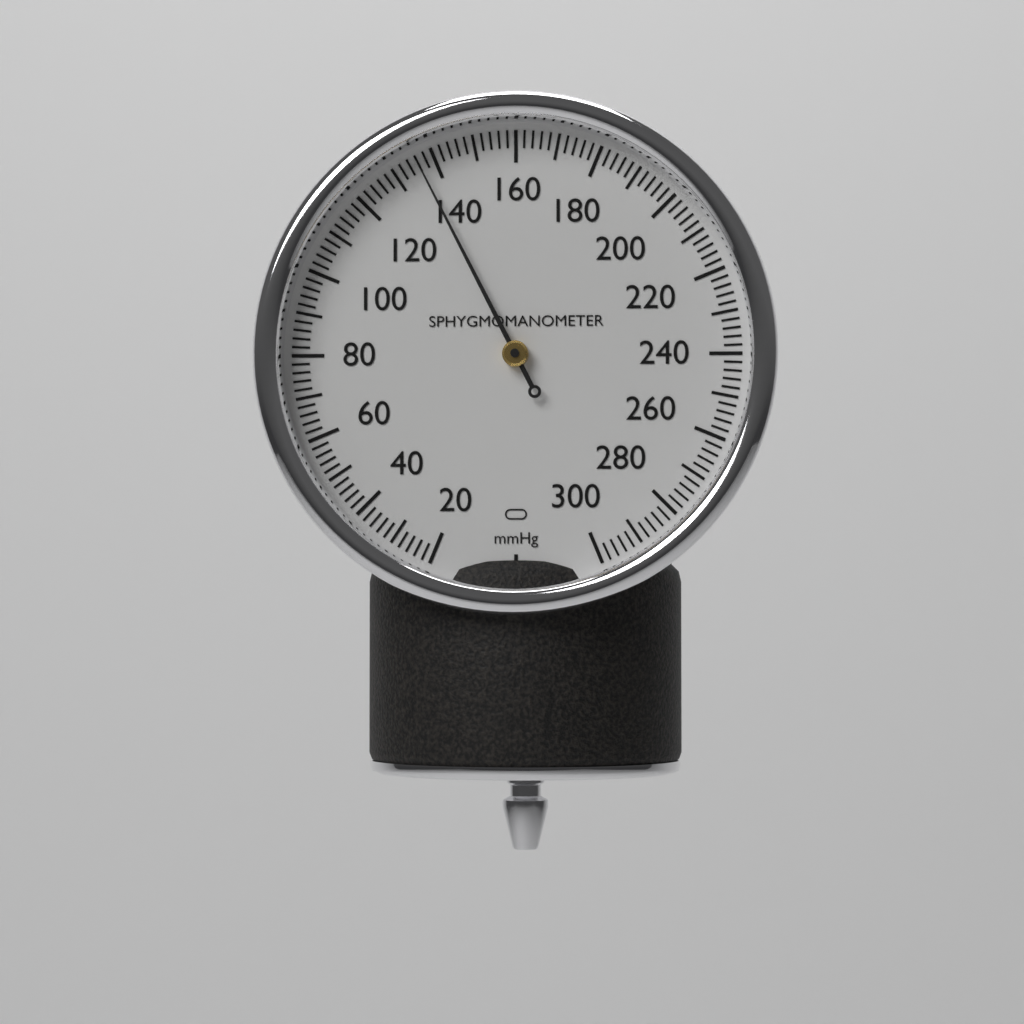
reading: 136 mmHg
